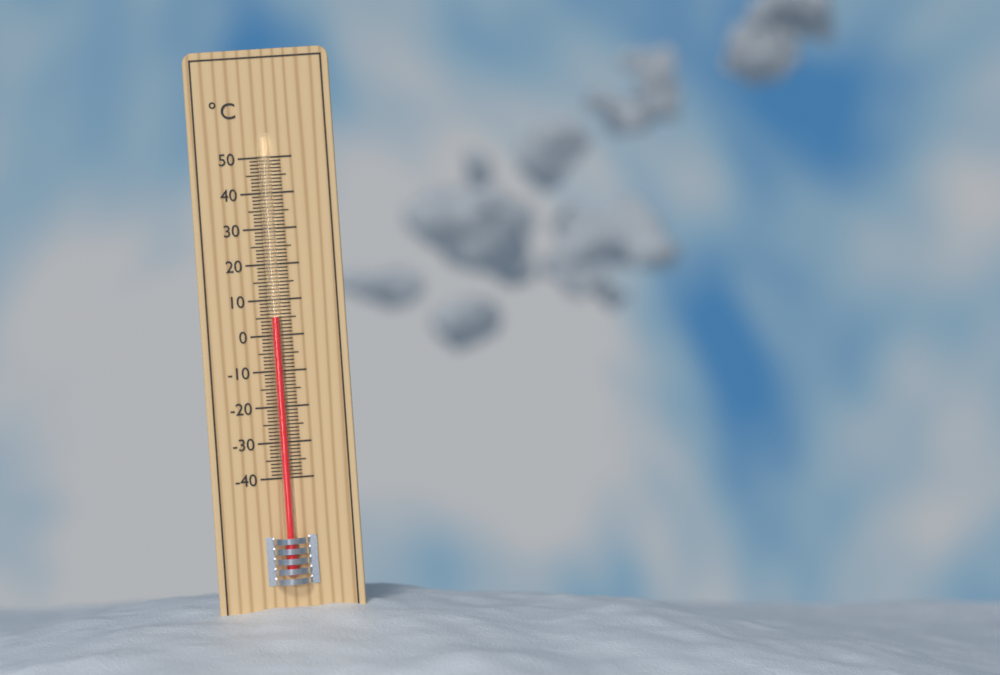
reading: 5 °C
